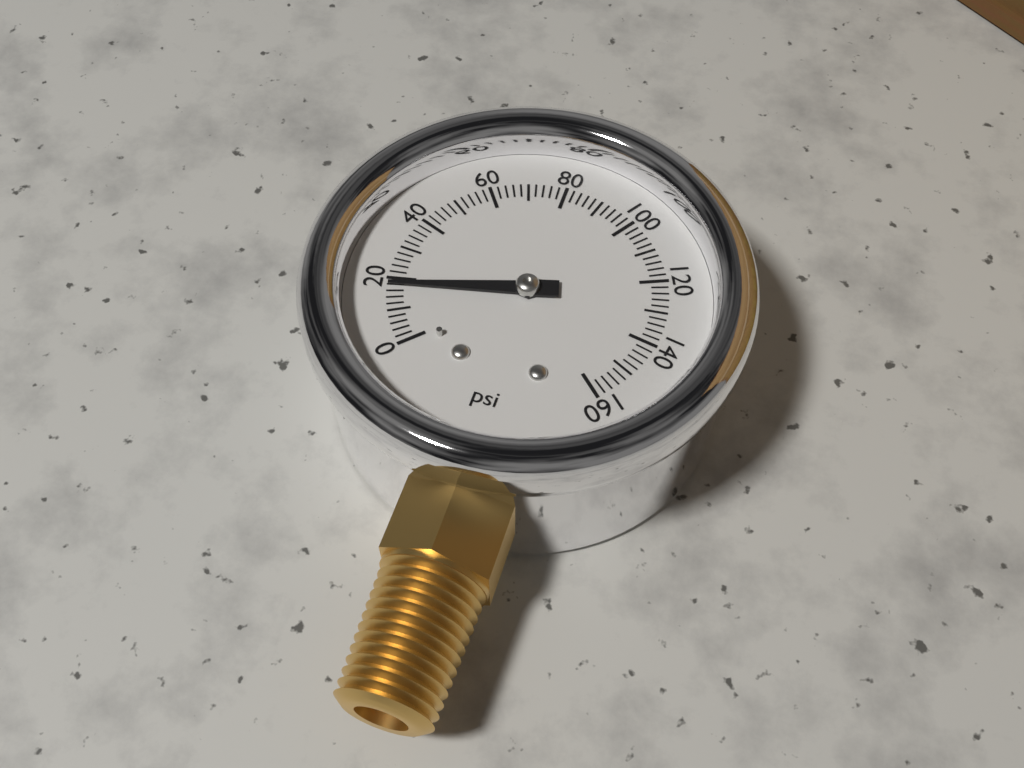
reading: 18 psi
